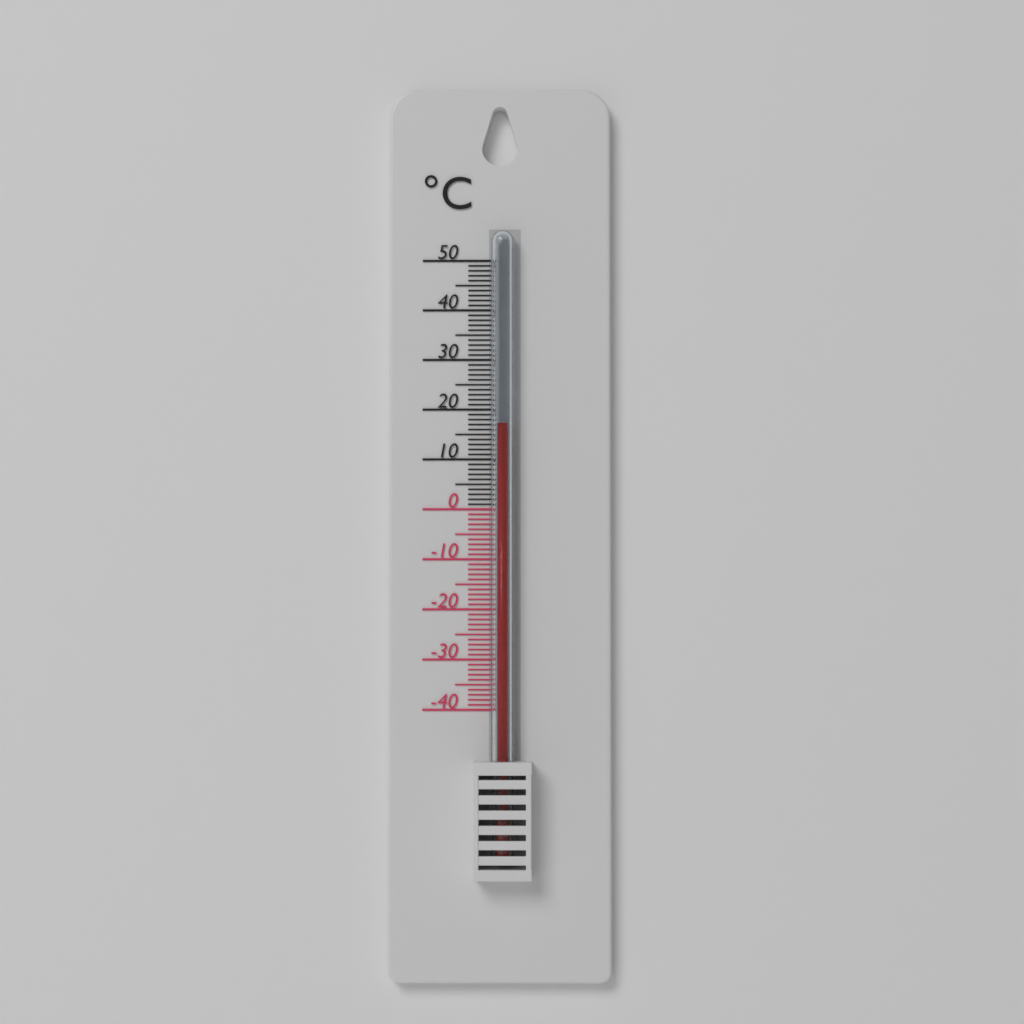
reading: 17 °C
